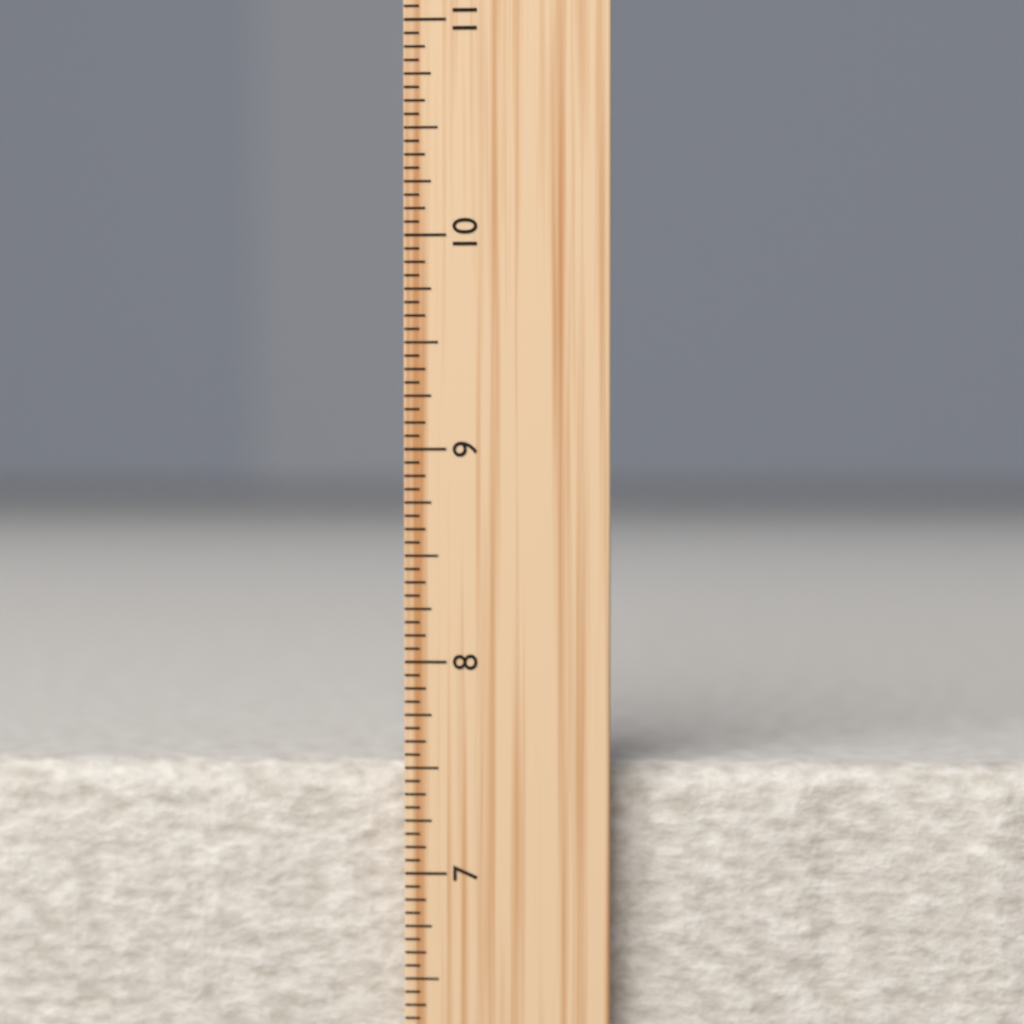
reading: 7.5000 inch
